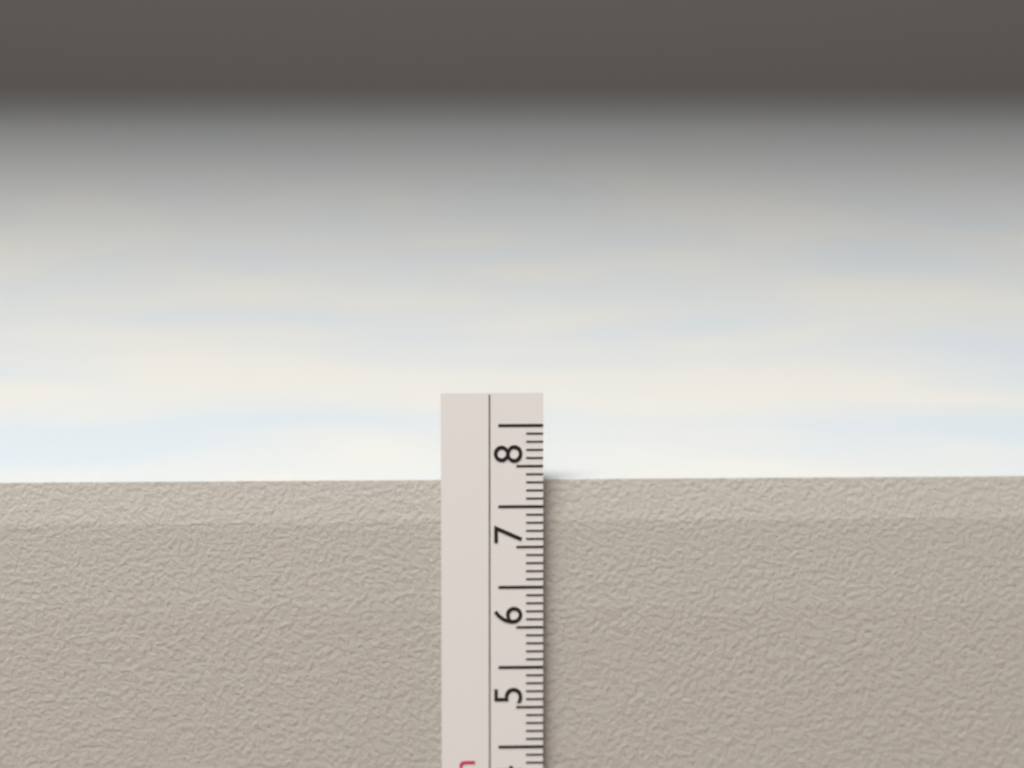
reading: 7.3 cm
